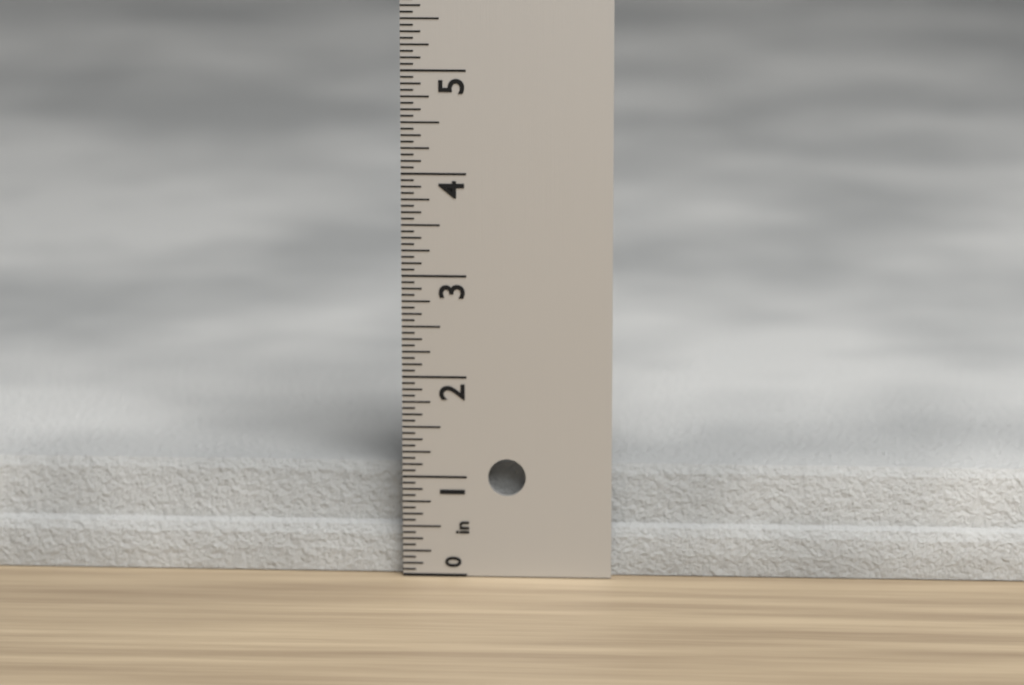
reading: 1.0625 in
